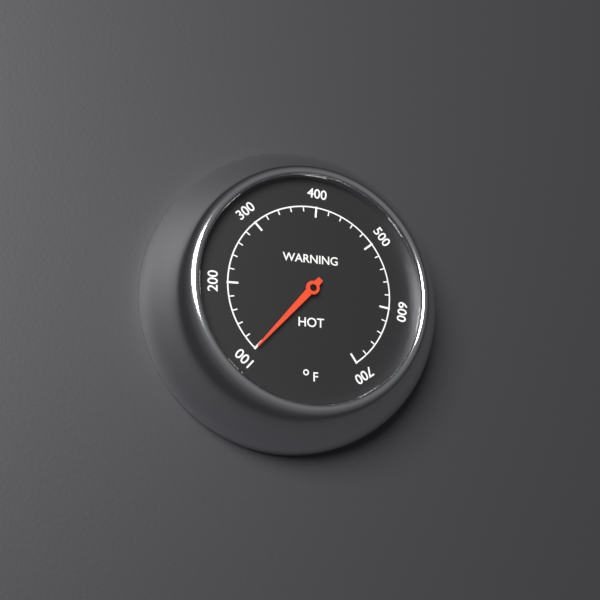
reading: 100 °F
